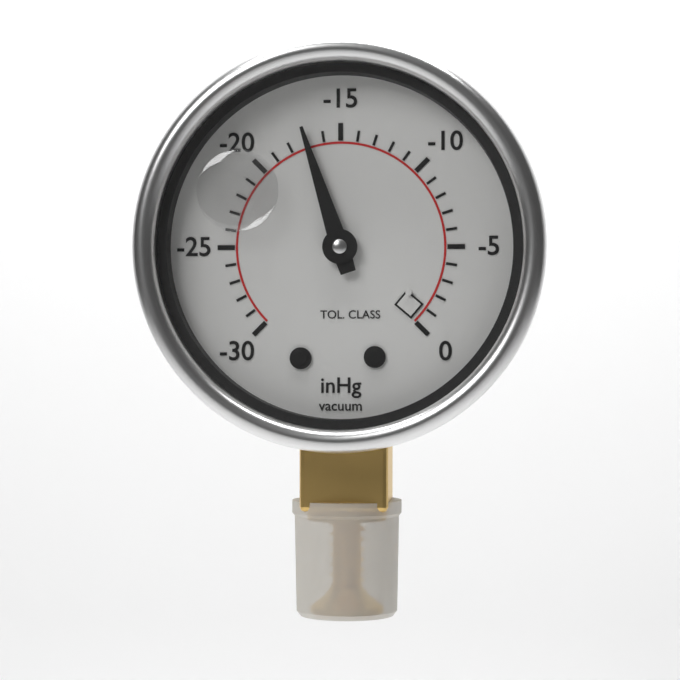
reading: -17 inHg
